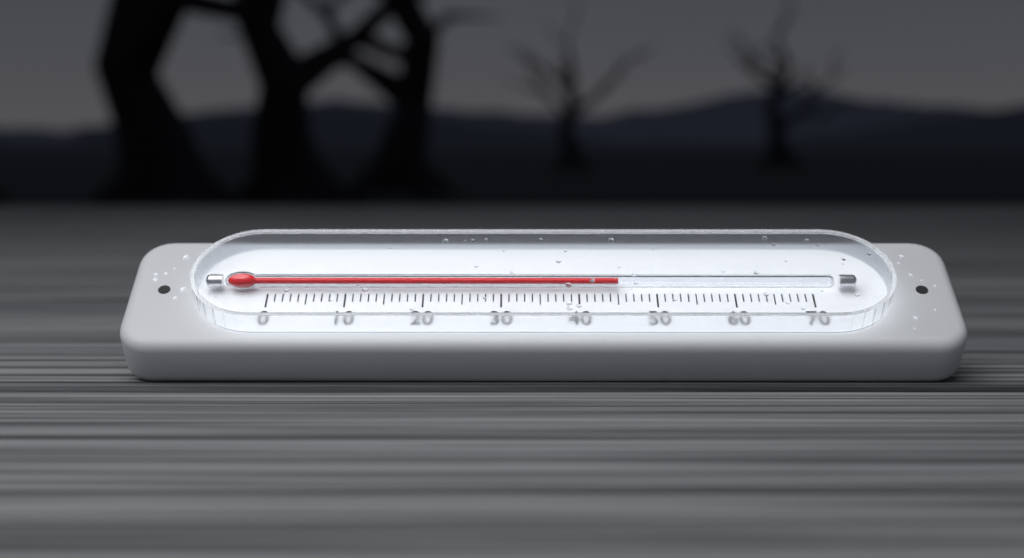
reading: 45 (no unit)
